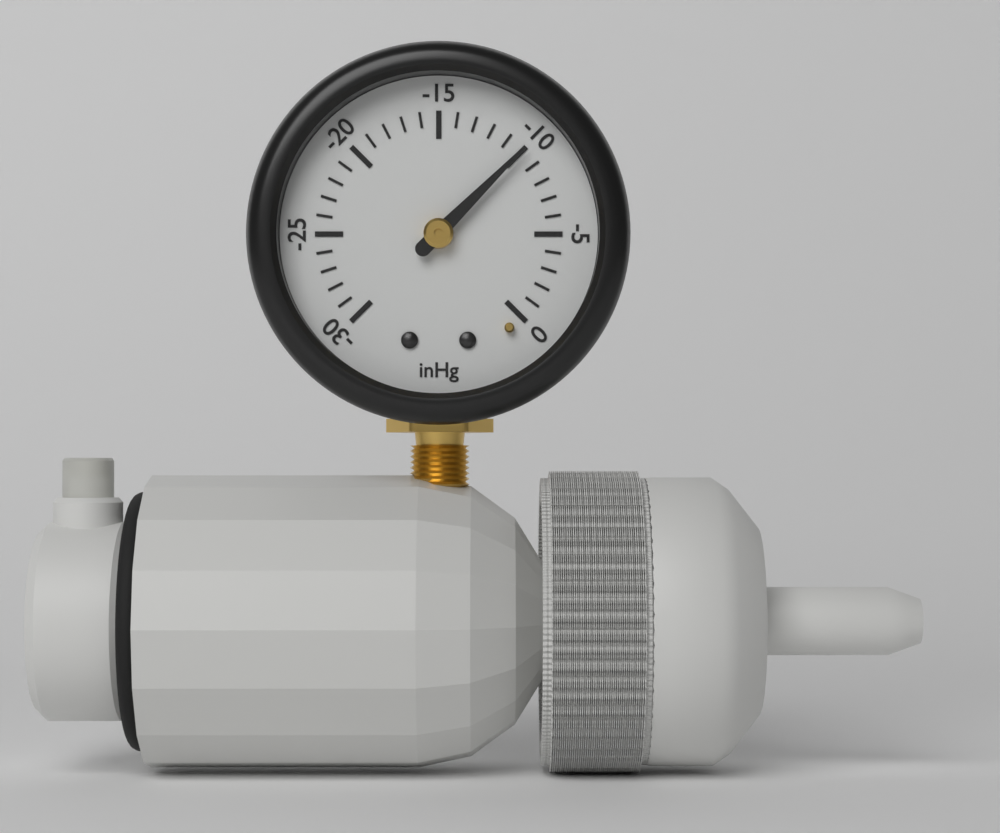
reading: -10 inHg
